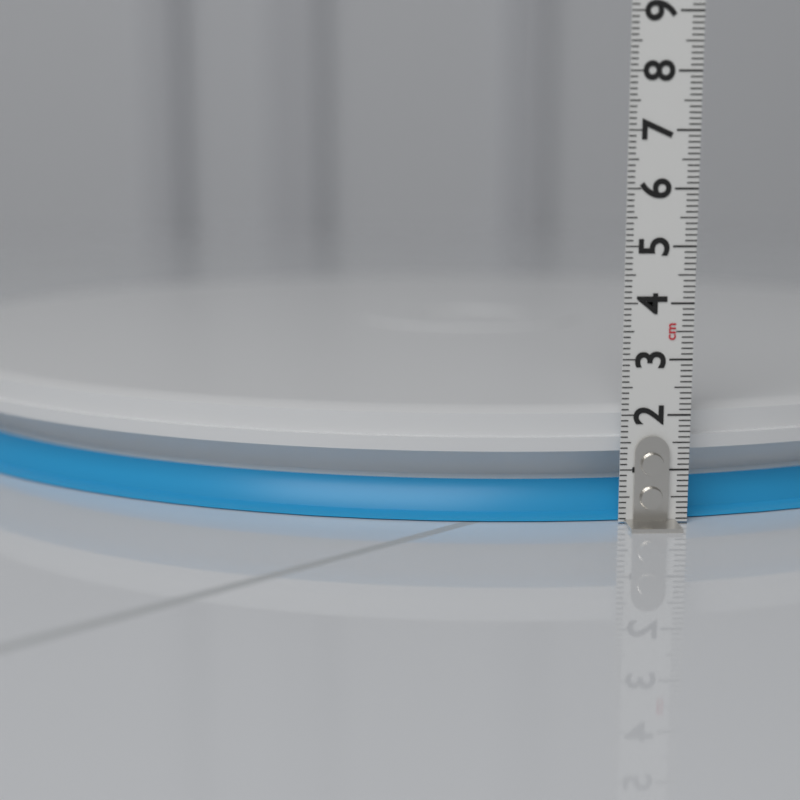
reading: 2.1 cm
